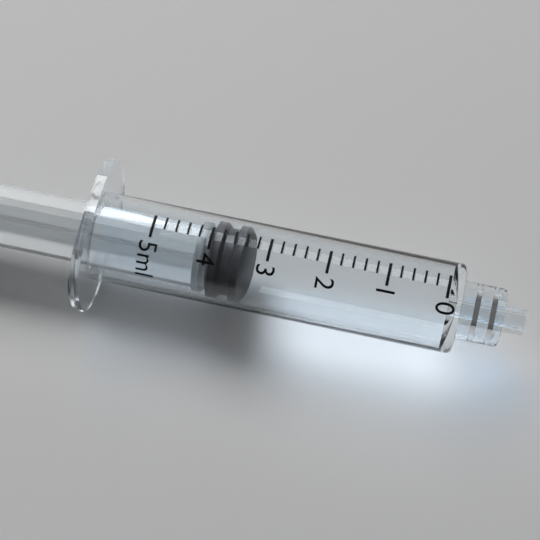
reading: 3.4 ml
